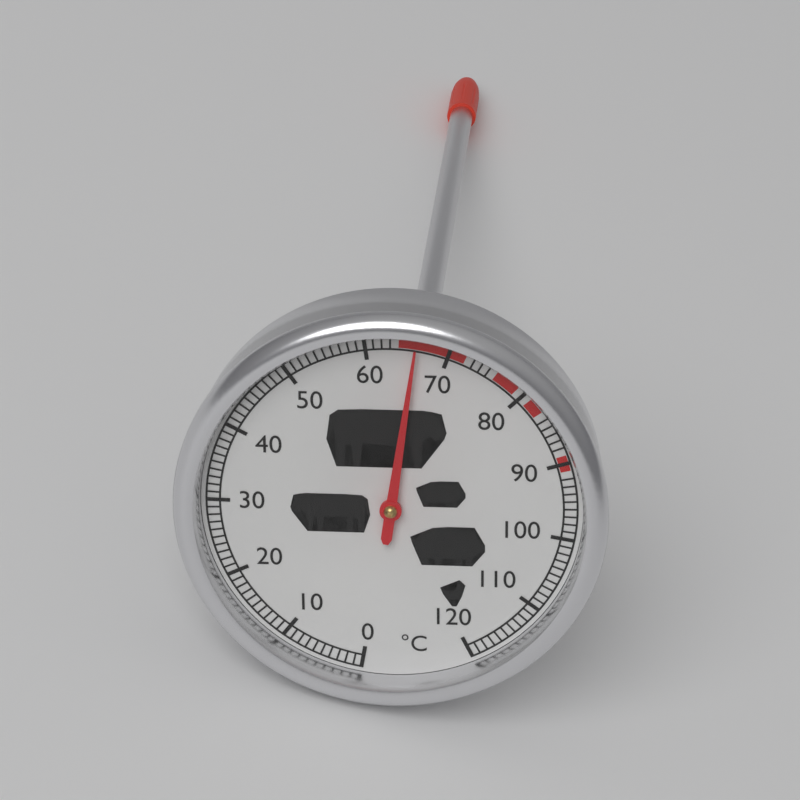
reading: 66 °C
